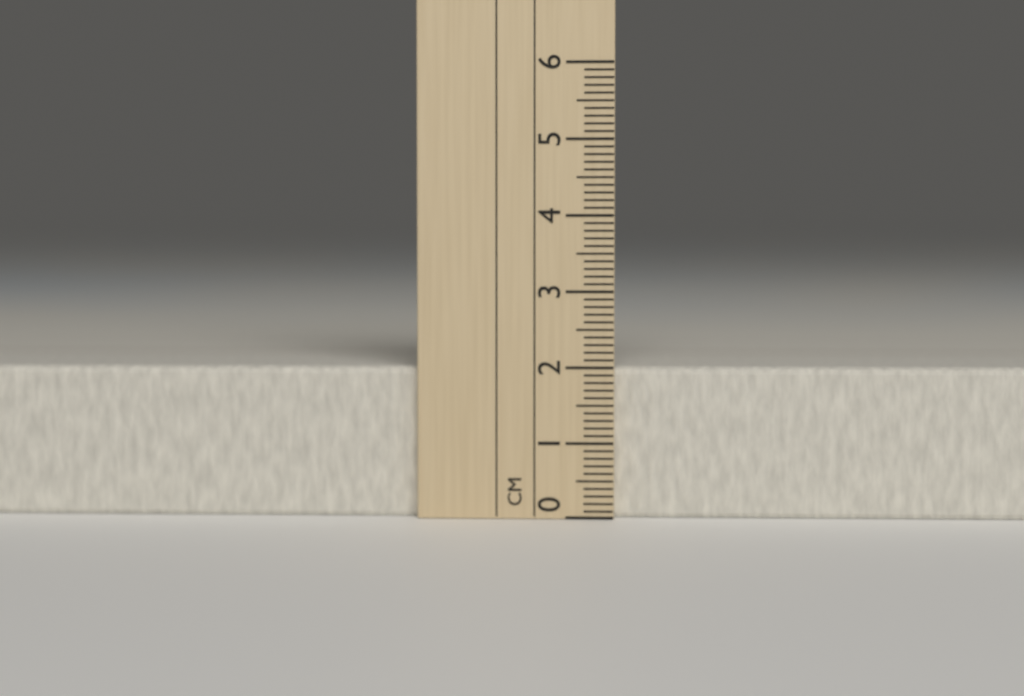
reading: 2.0 cm
